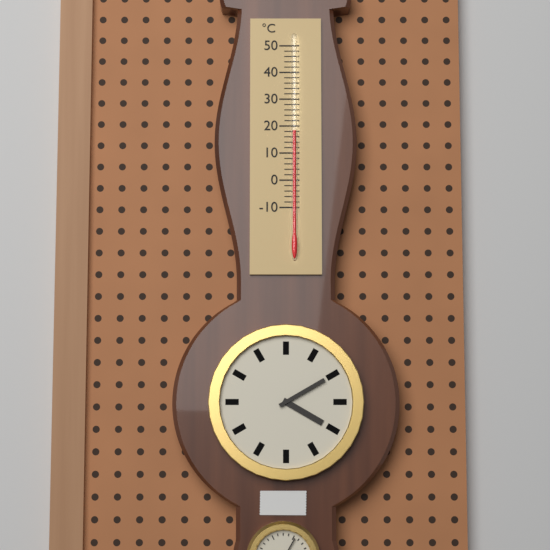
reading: 18 °C
